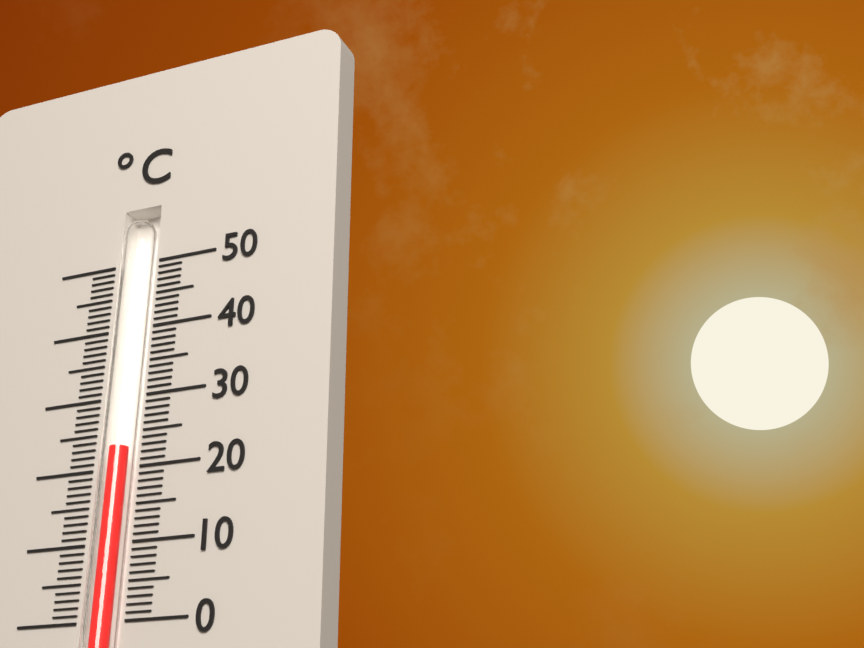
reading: 23 °C
